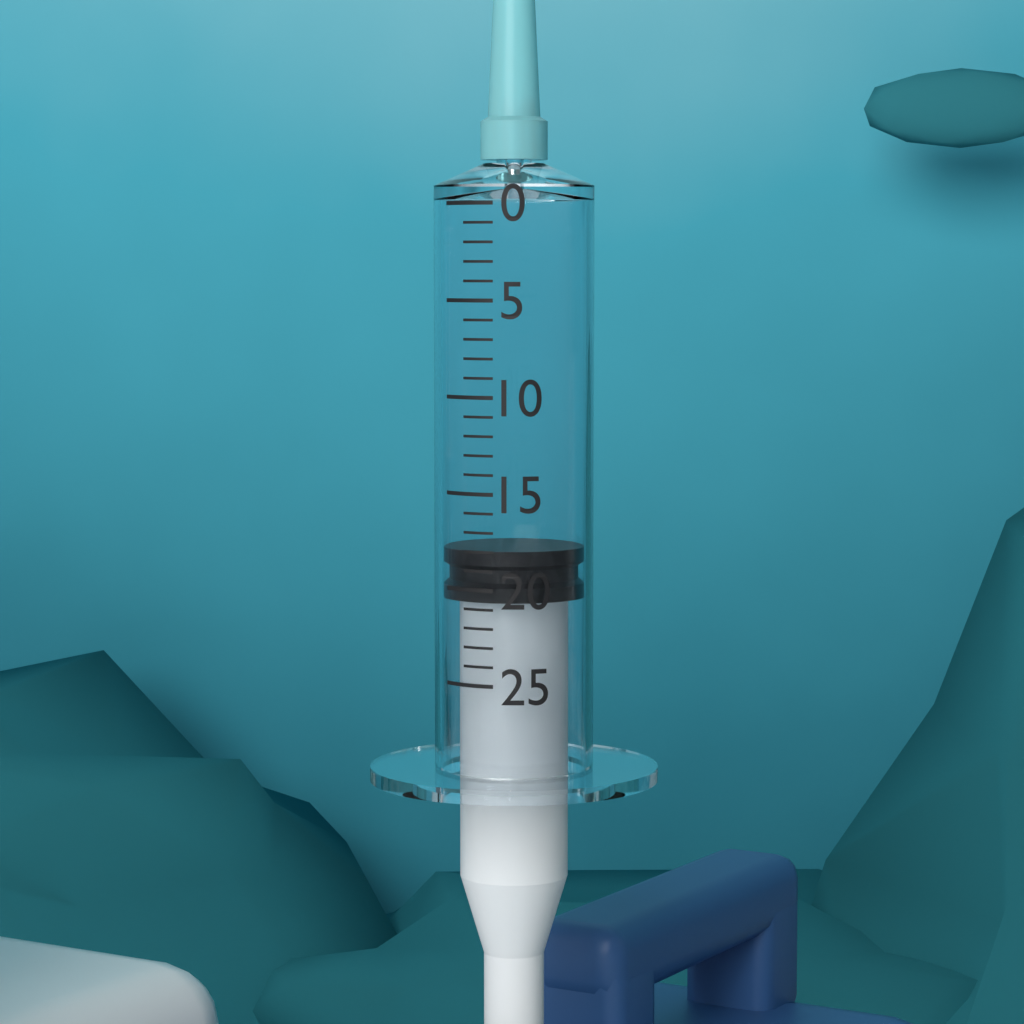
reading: 18 (no unit)
